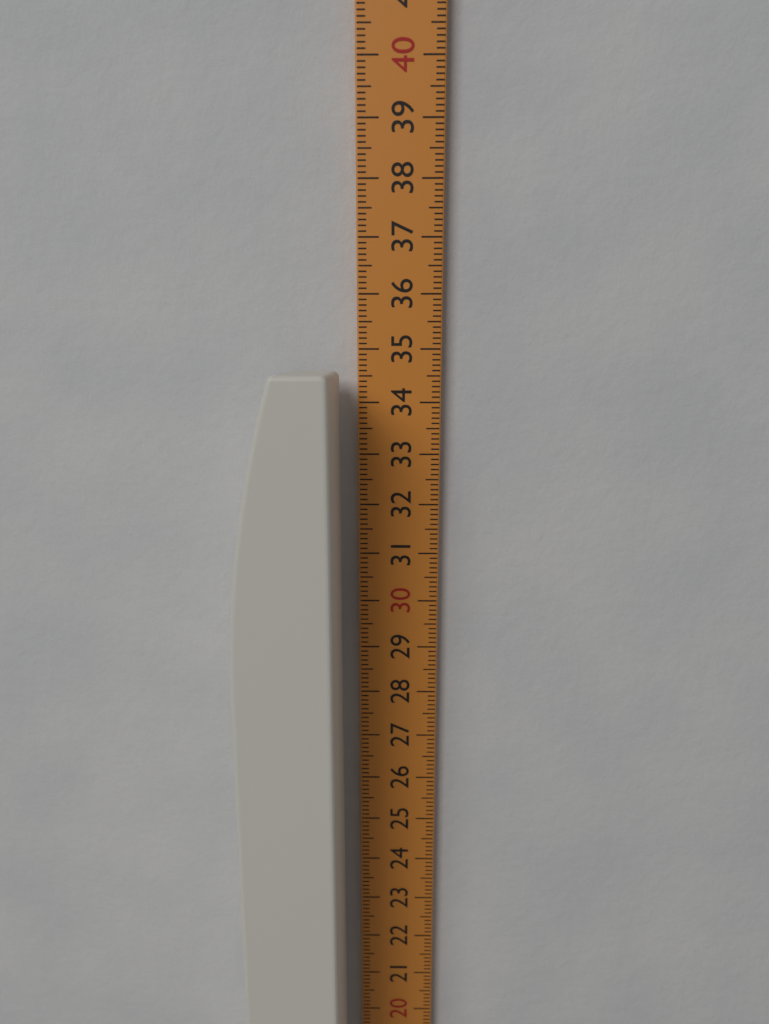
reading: 34.6 cm
